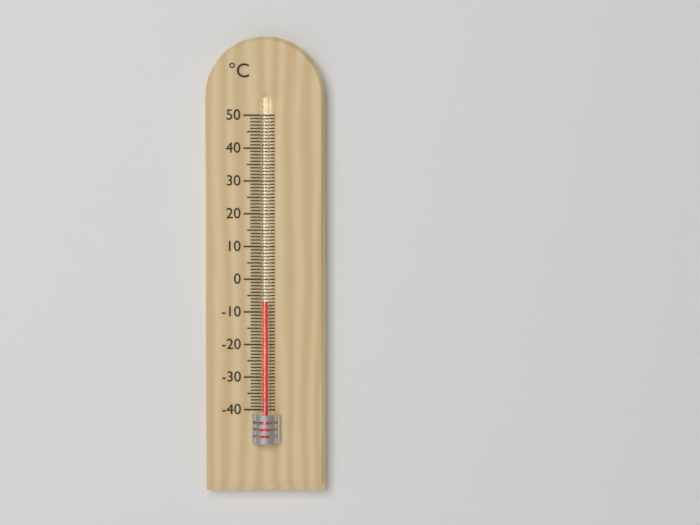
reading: -7 °C
